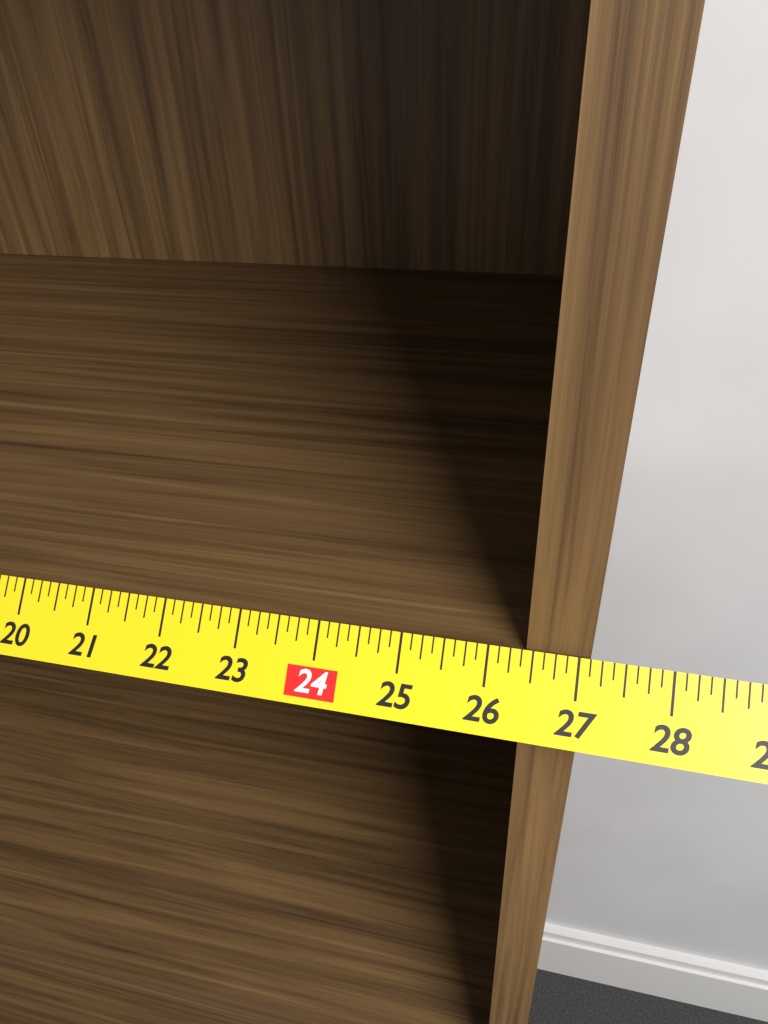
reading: 27.125 in
